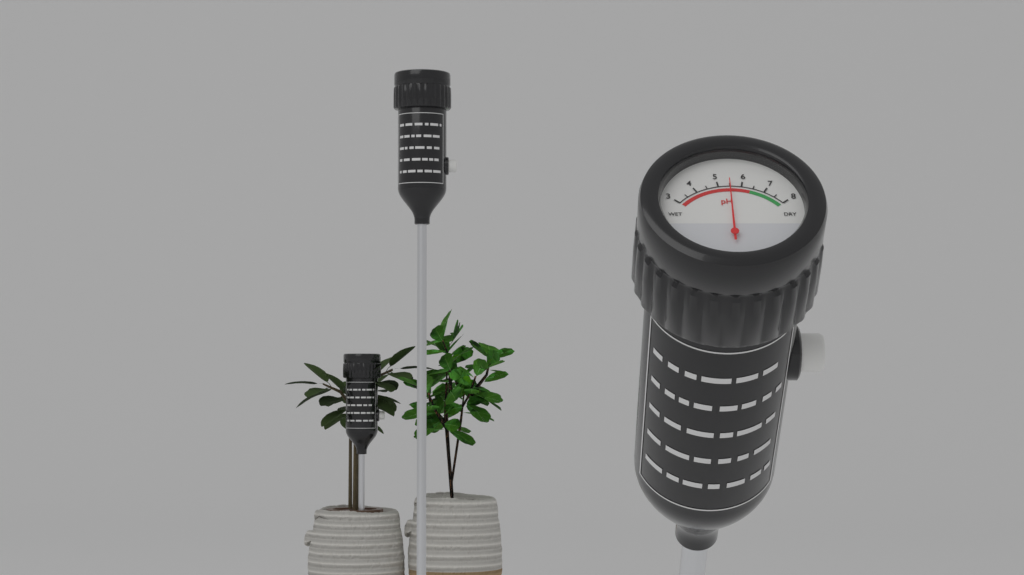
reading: 5.5 pH
